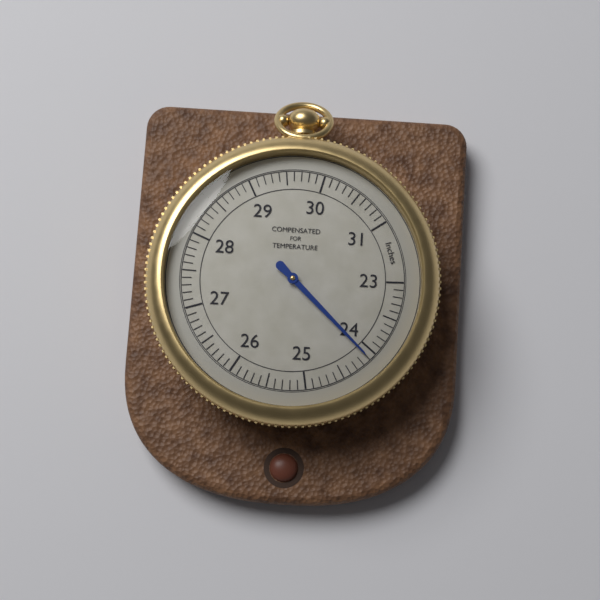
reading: 24.1 inches
